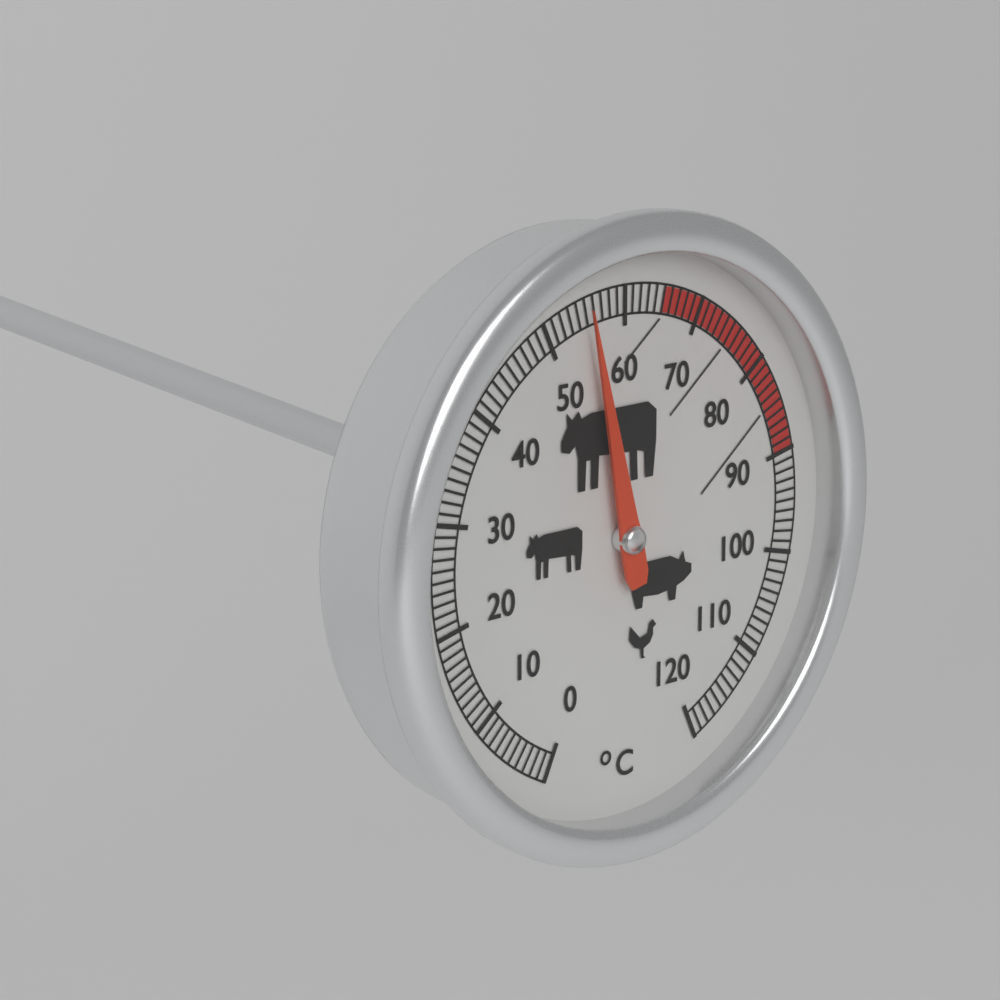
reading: 55 °C
